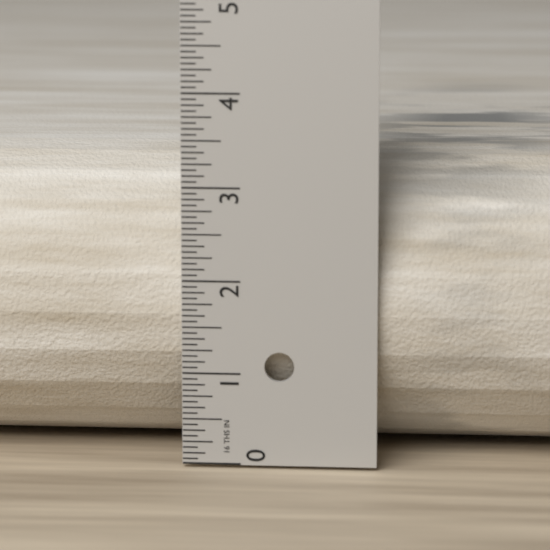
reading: 3.2500 in
